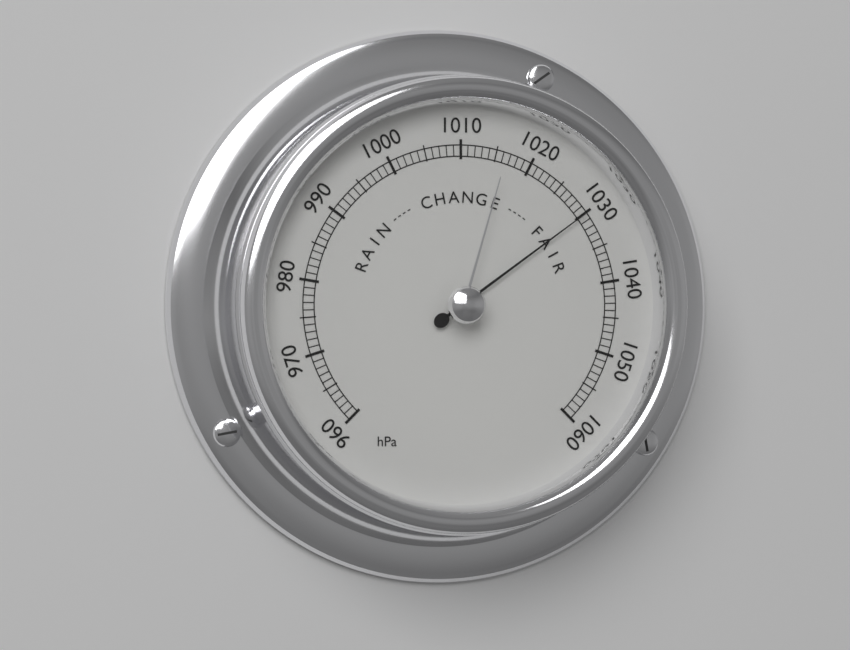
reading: 1030 hPa
